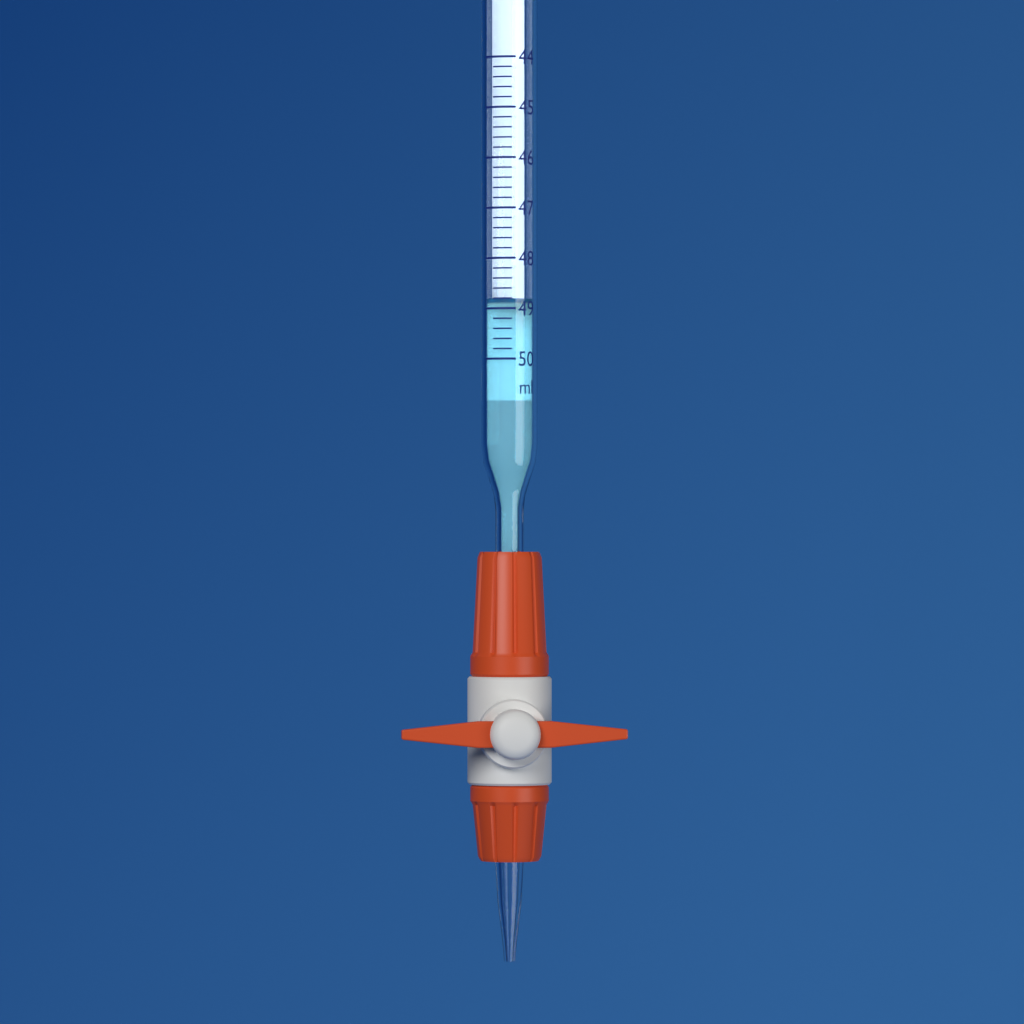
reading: 48.8 ml
